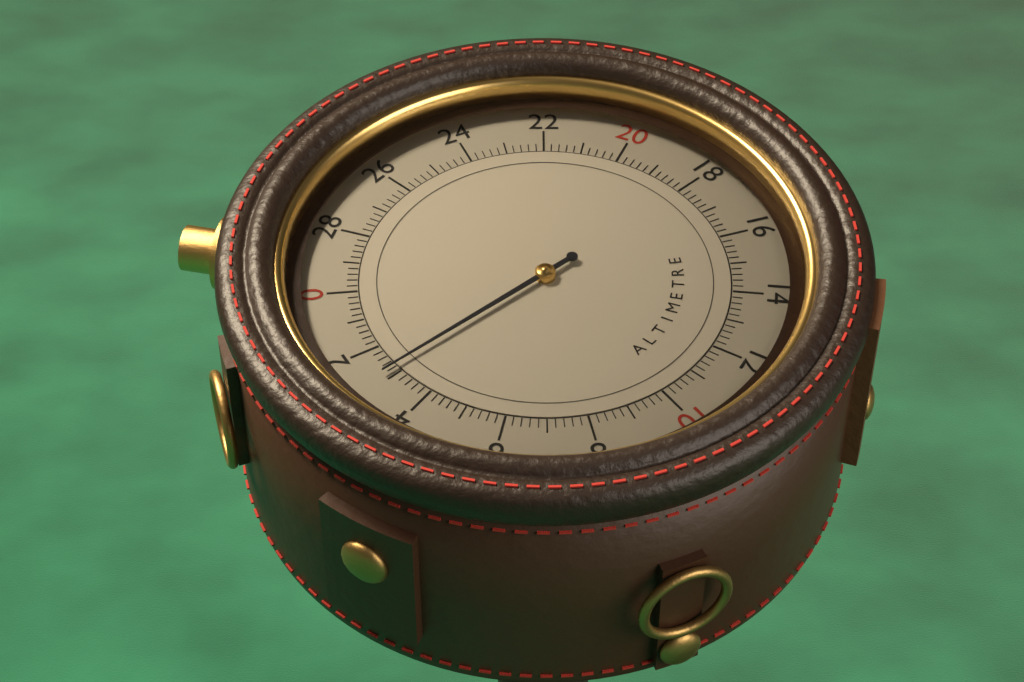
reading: 2.8 (no unit)
